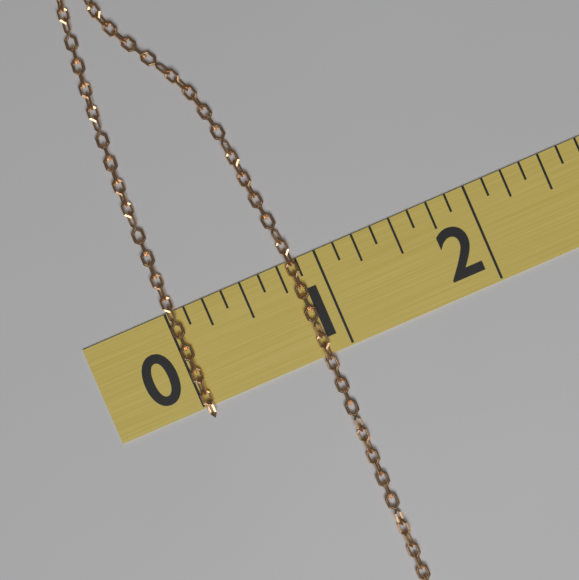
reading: 0.875 (no unit)
